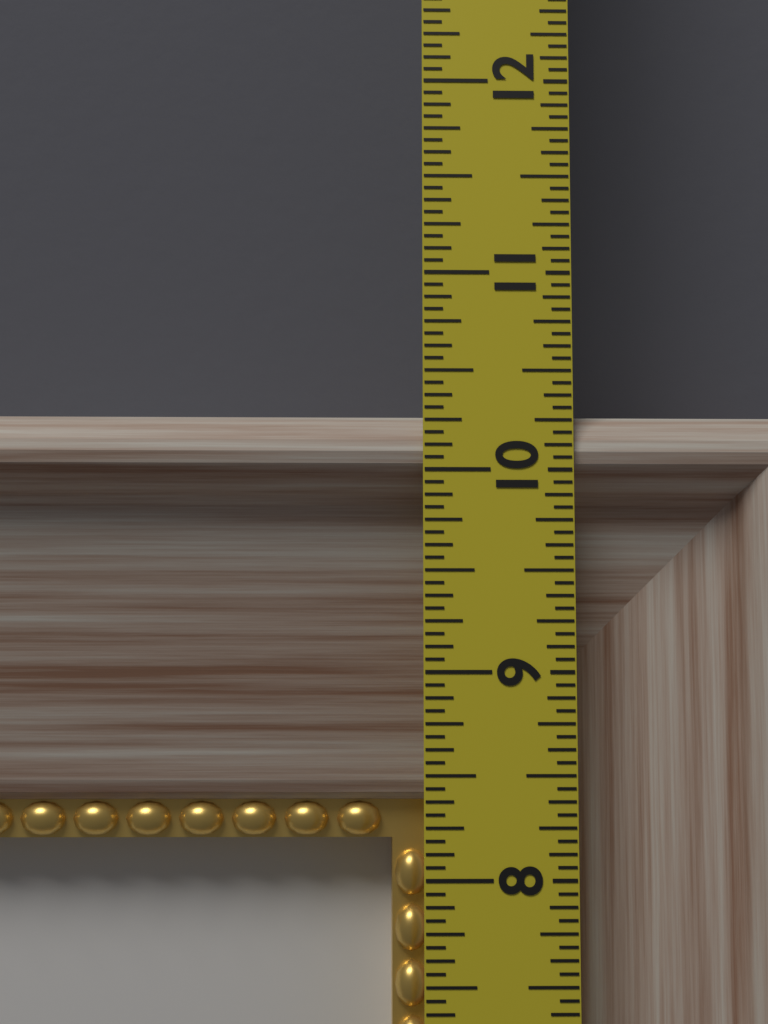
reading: 10.3125 in
